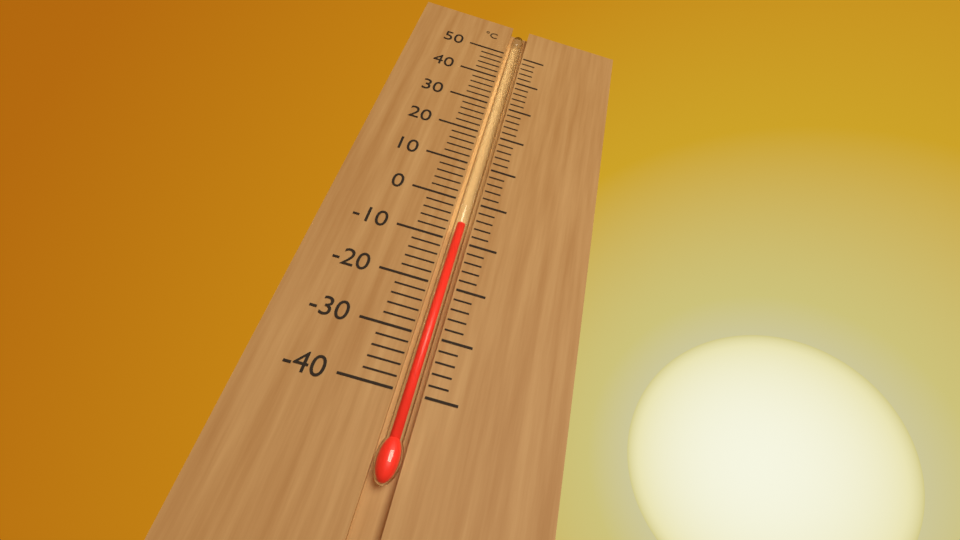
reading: -6 °C
